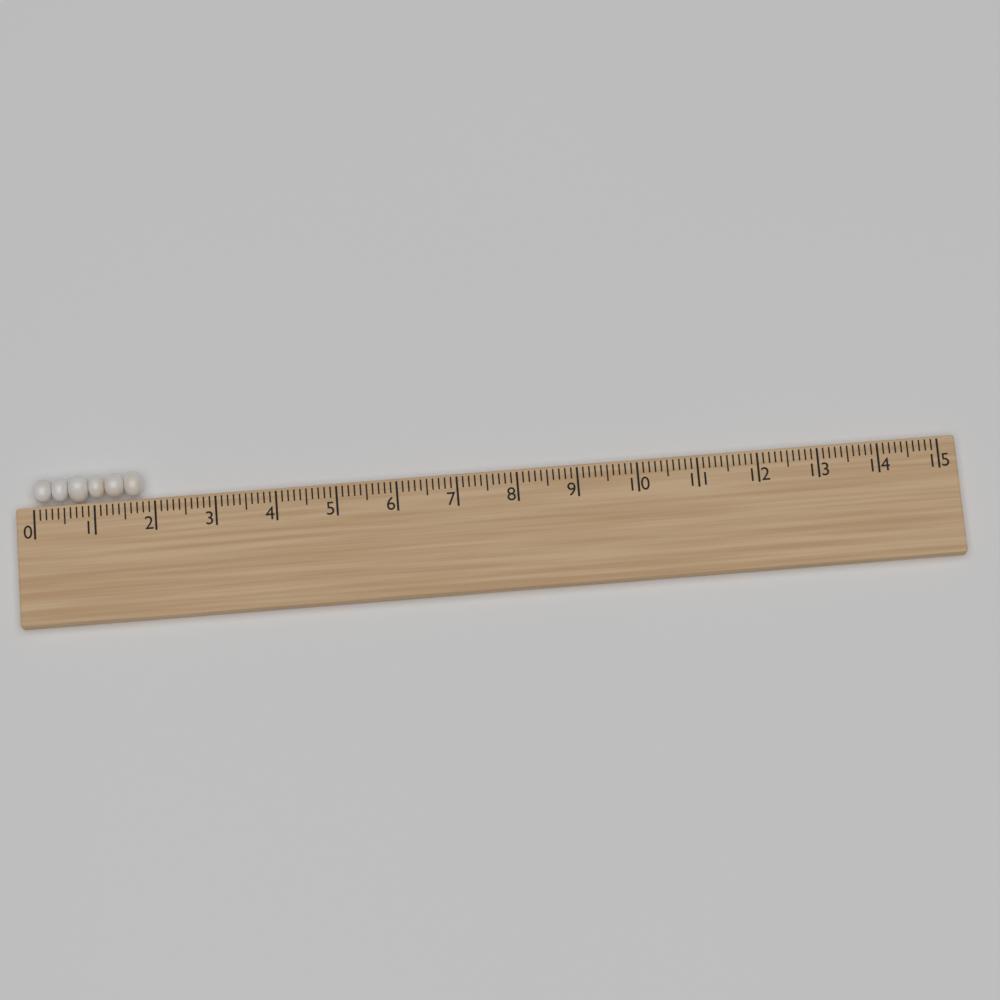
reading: 1.8 (no unit)
